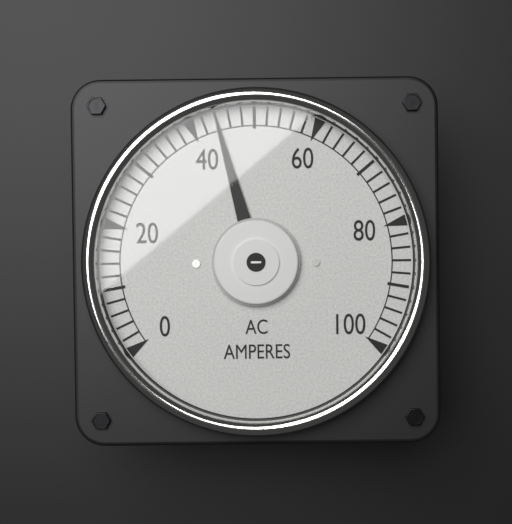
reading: 44 A
